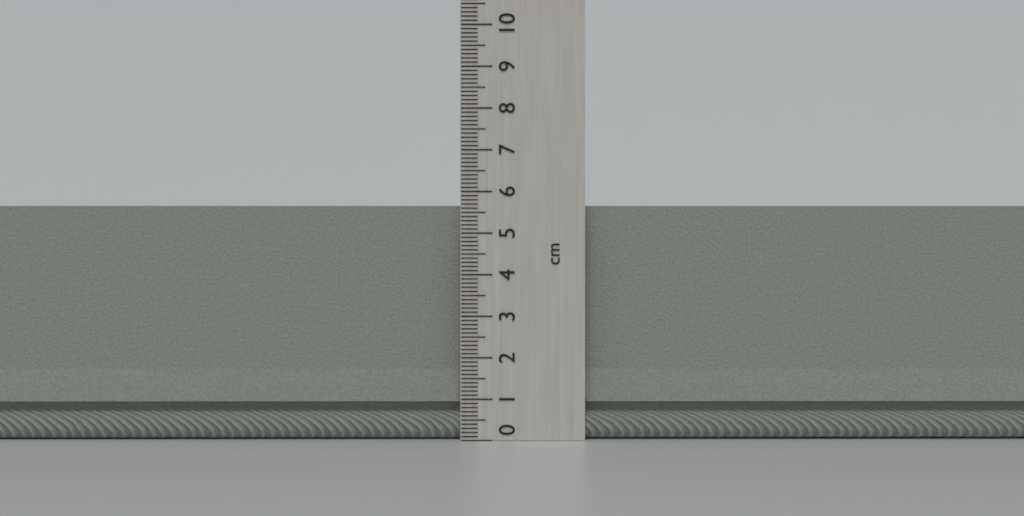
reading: 5.7 cm
